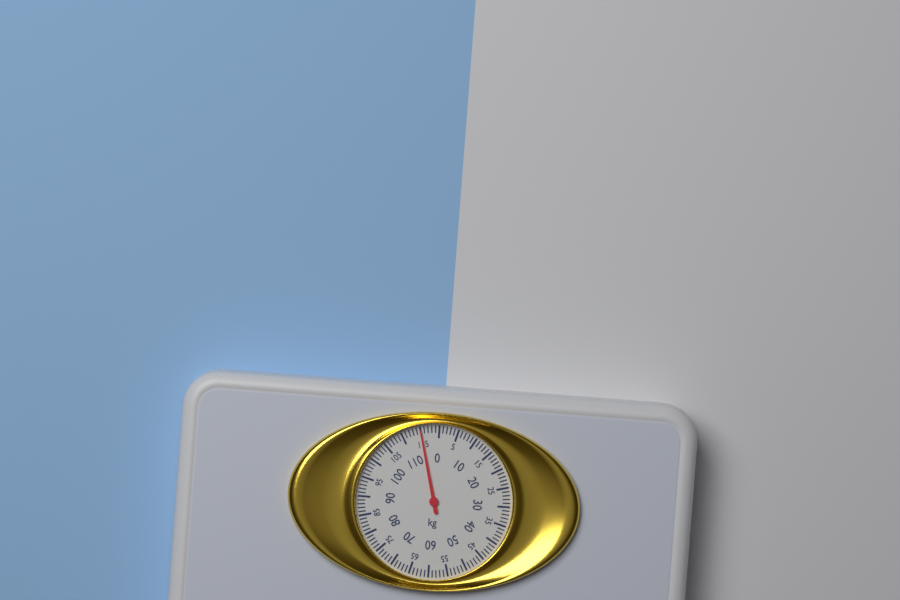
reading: 115 kg
